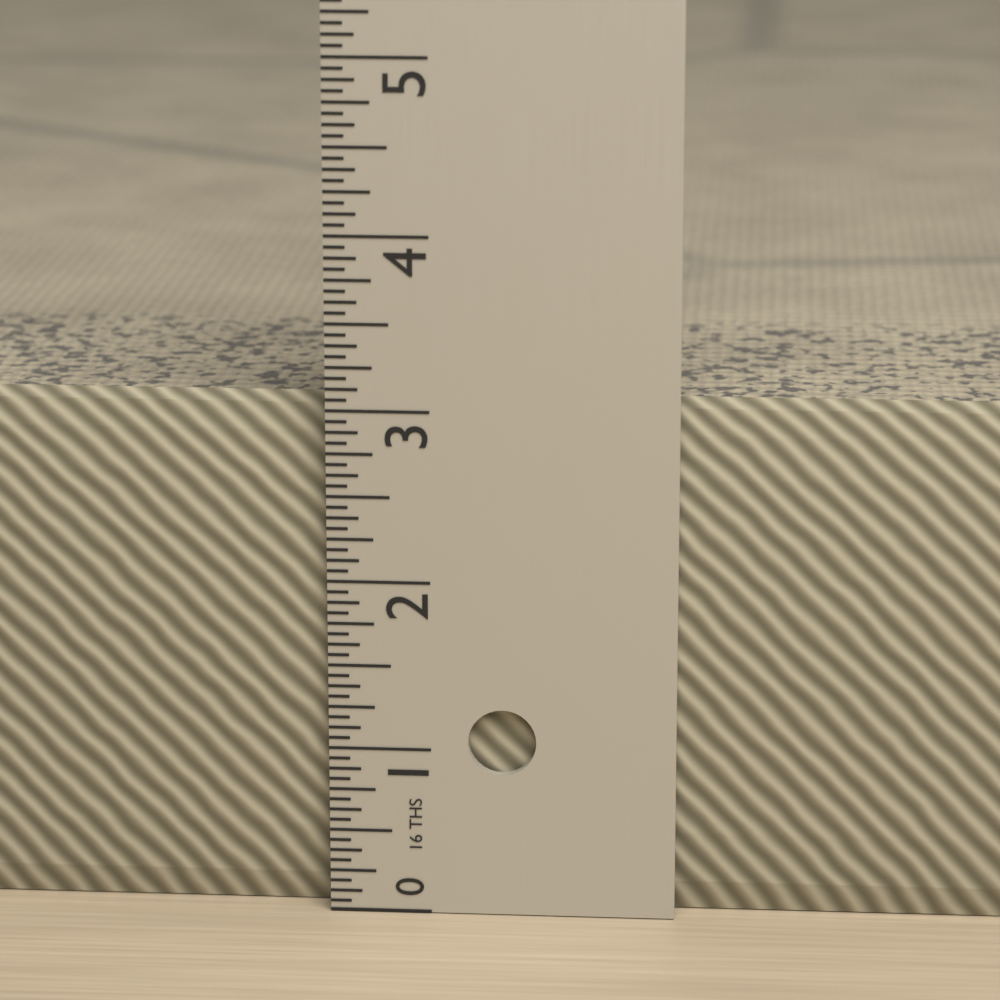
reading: 3.0625 in
